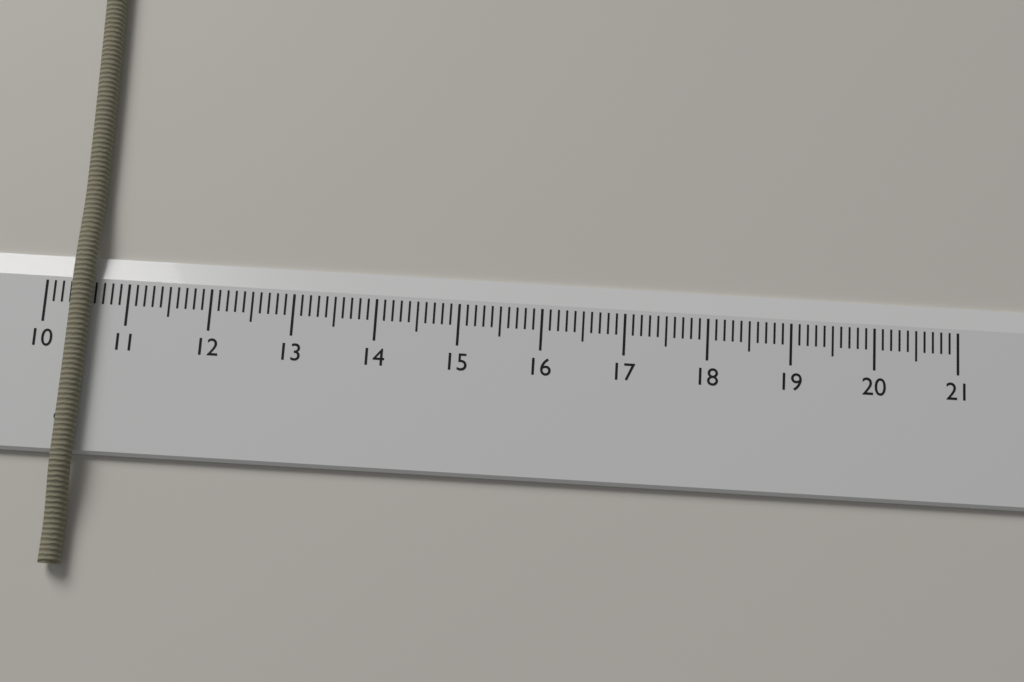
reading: 10.6 cm
